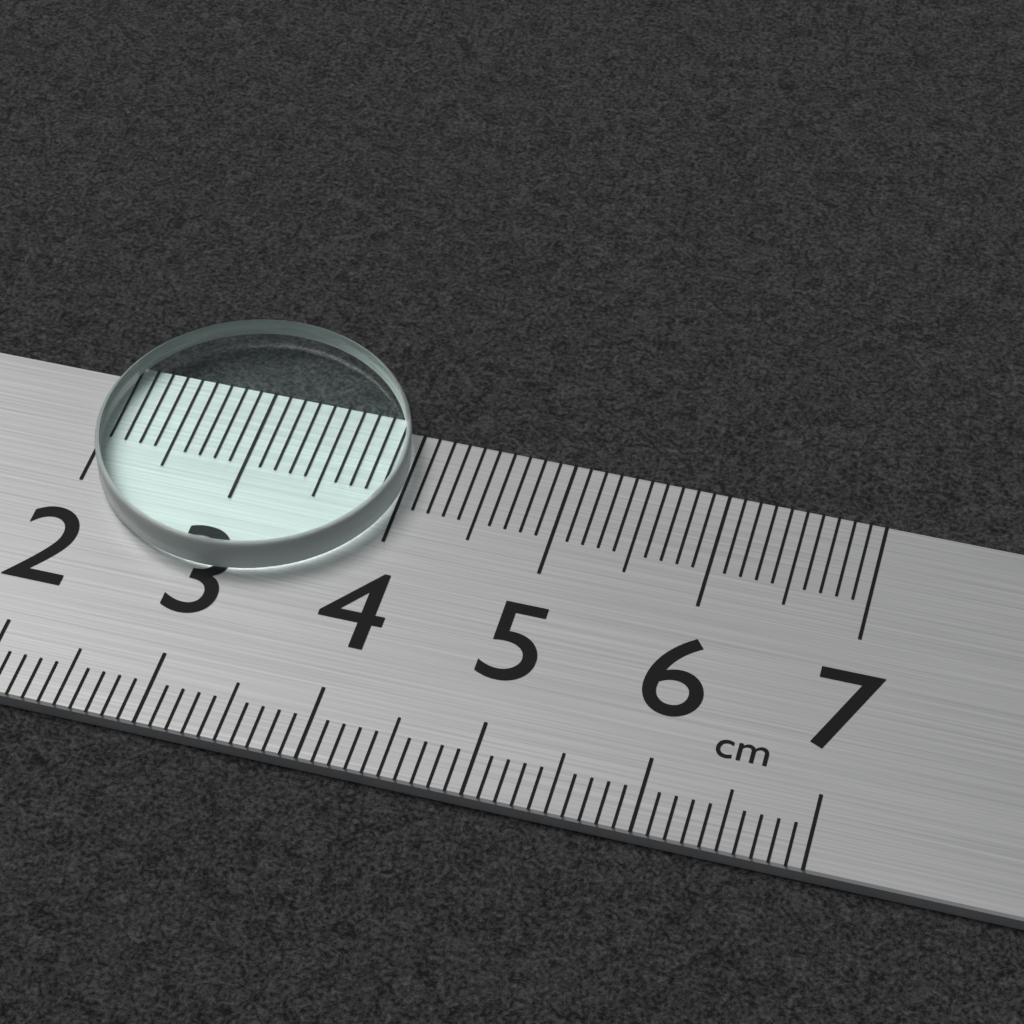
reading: 4.0 cm
